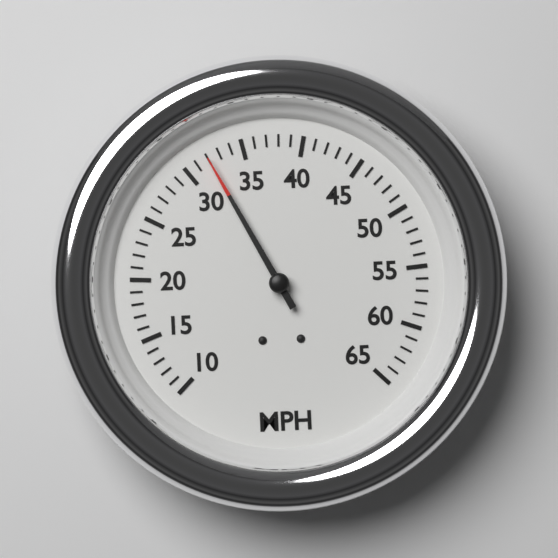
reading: 32 MPH
